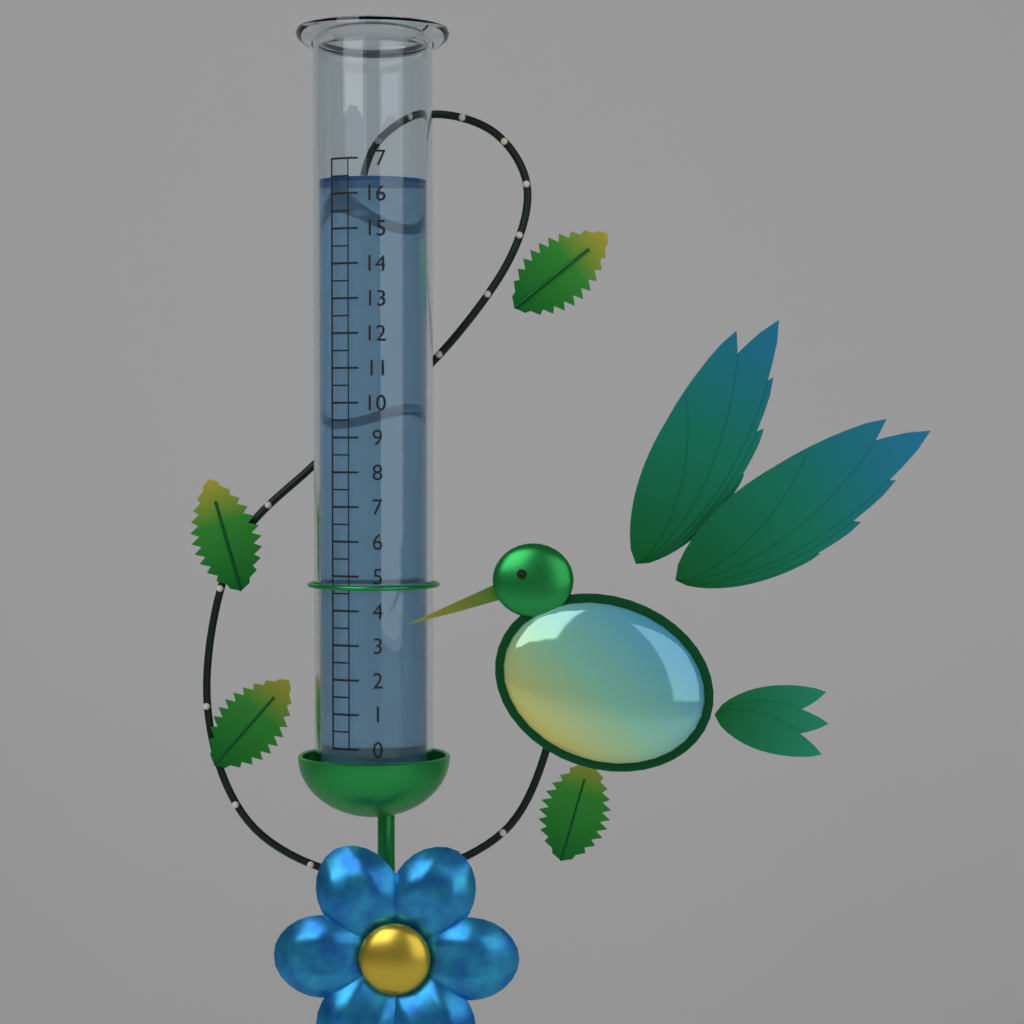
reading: 16.5 (no unit)
